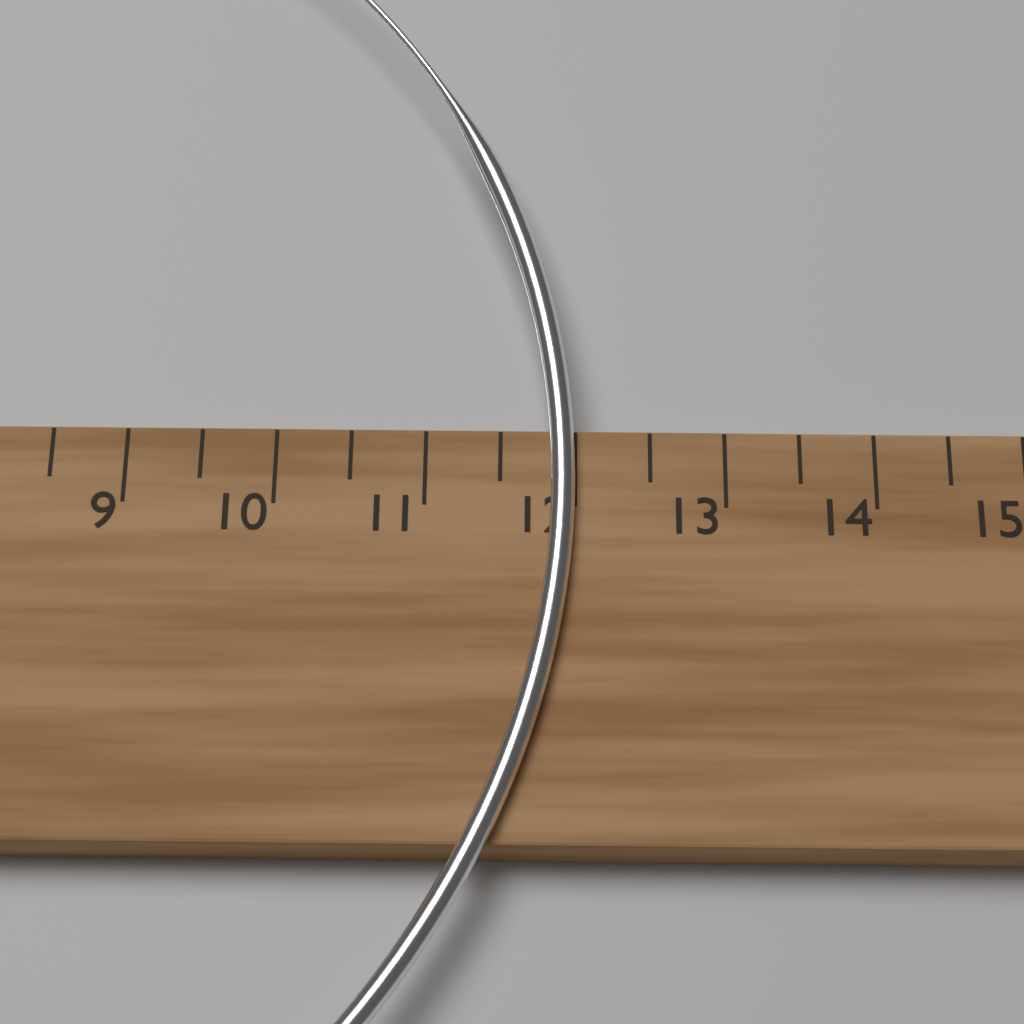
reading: 12.0 cm
